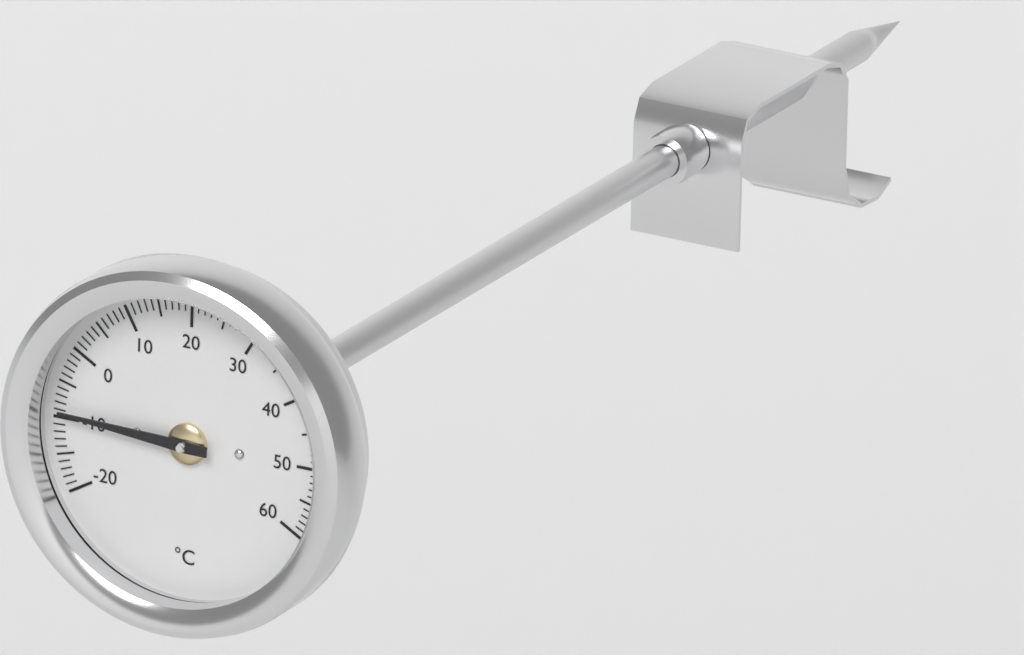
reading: -9 °C
